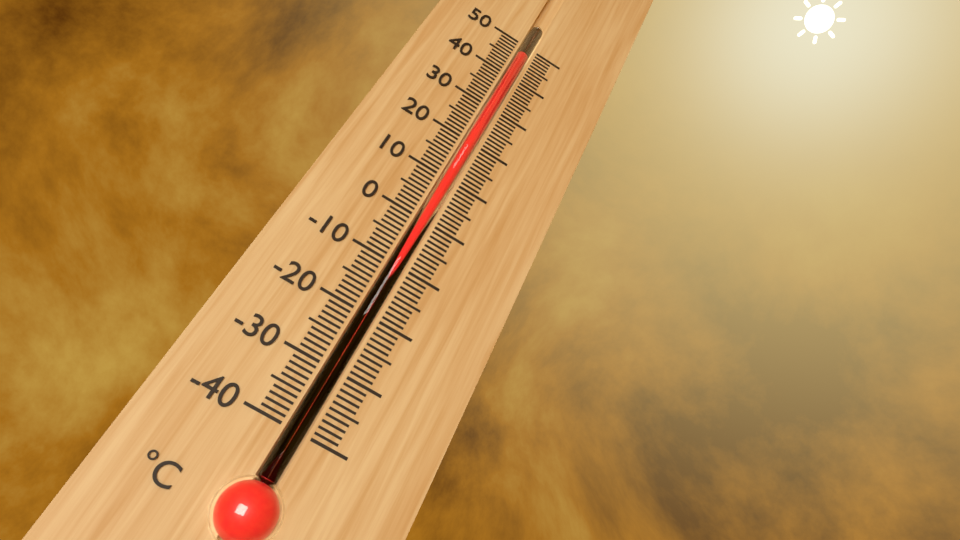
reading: 47 °C
